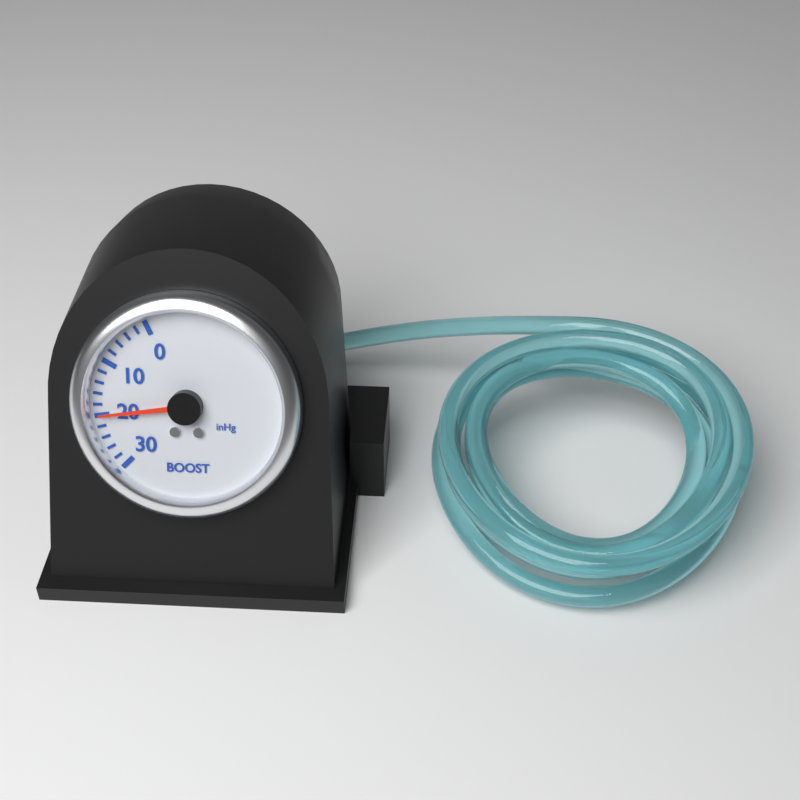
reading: 20 inHg
